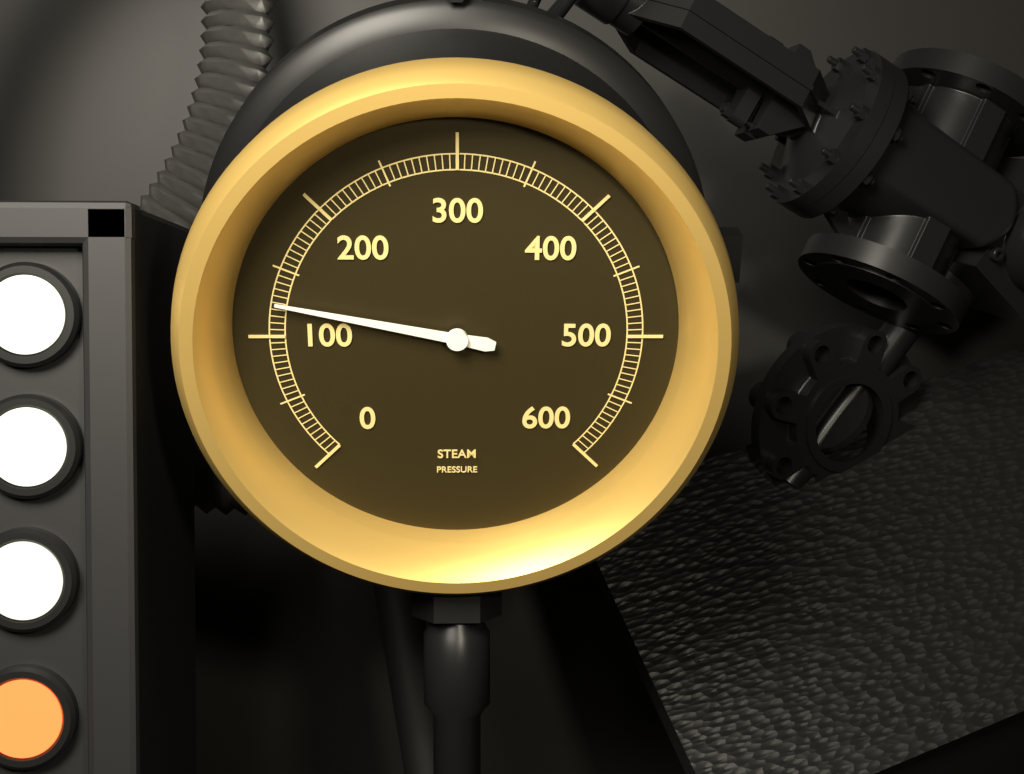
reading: 125 (no unit)
